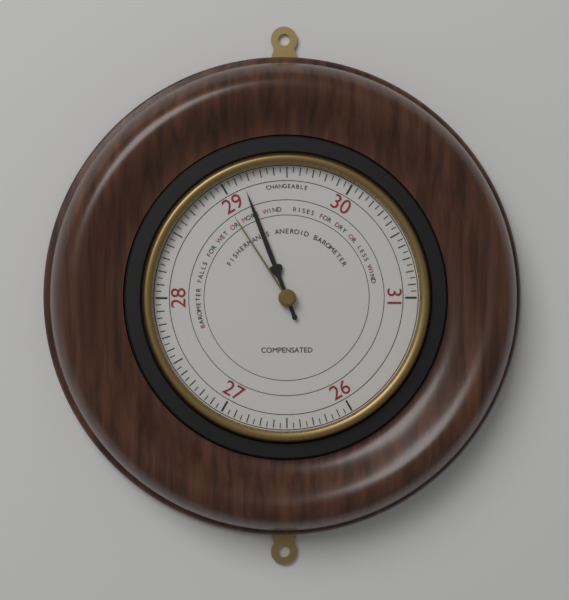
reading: 29.15 (no unit)
